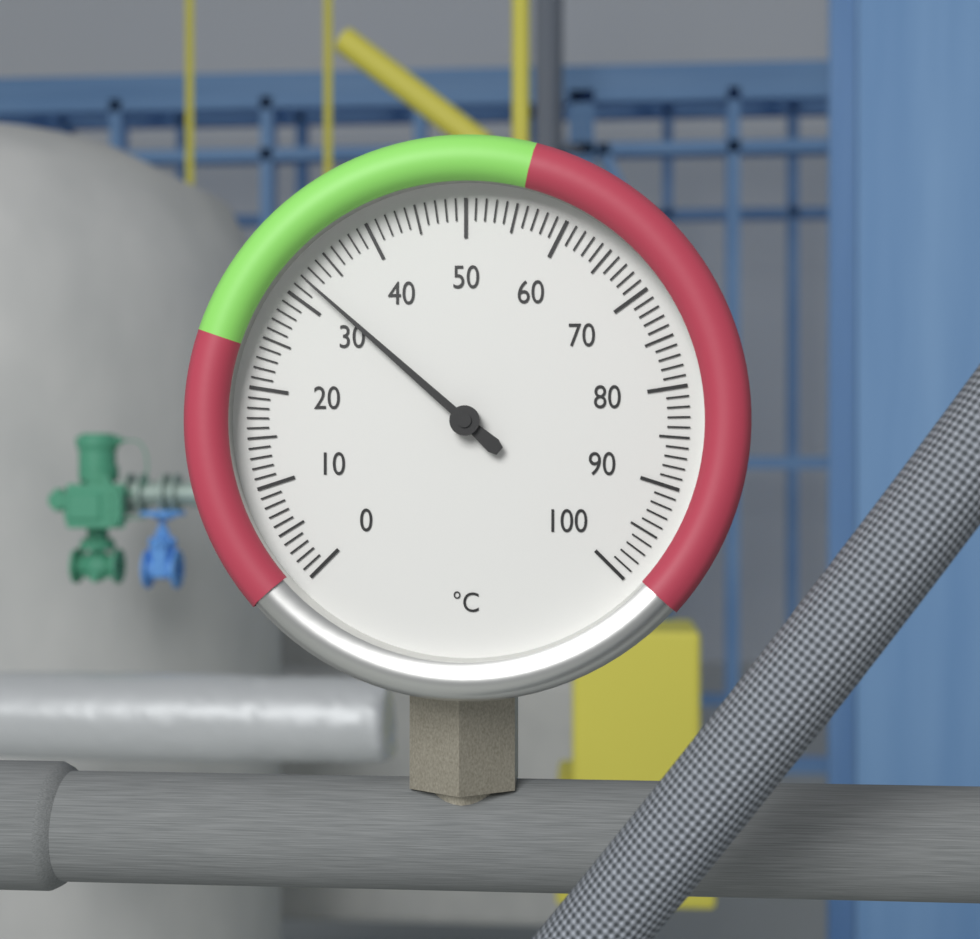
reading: 32 °C
